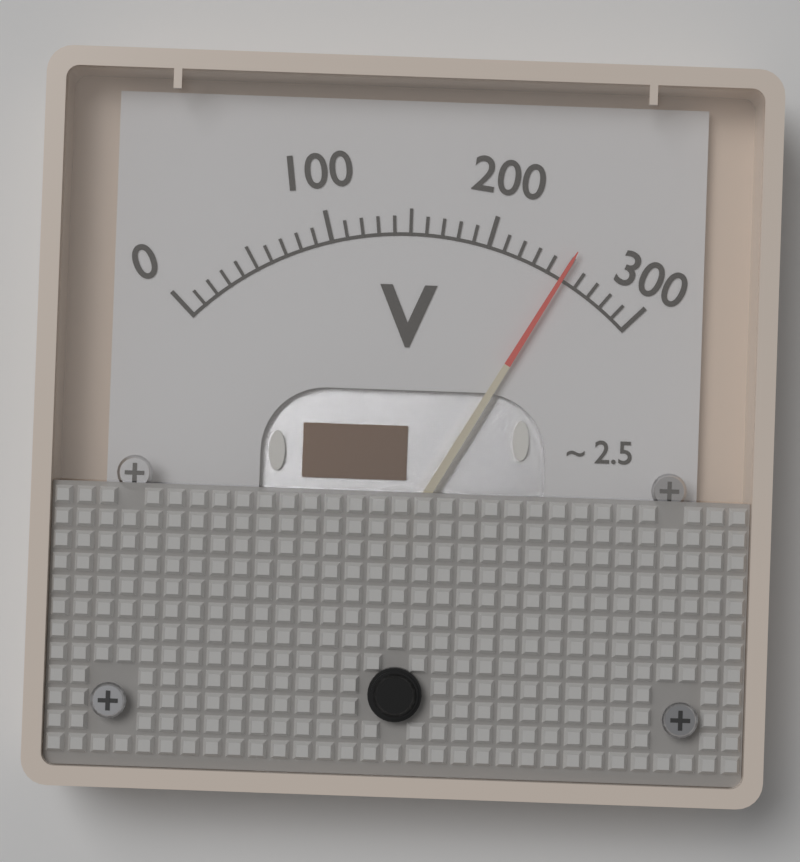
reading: 250 V
